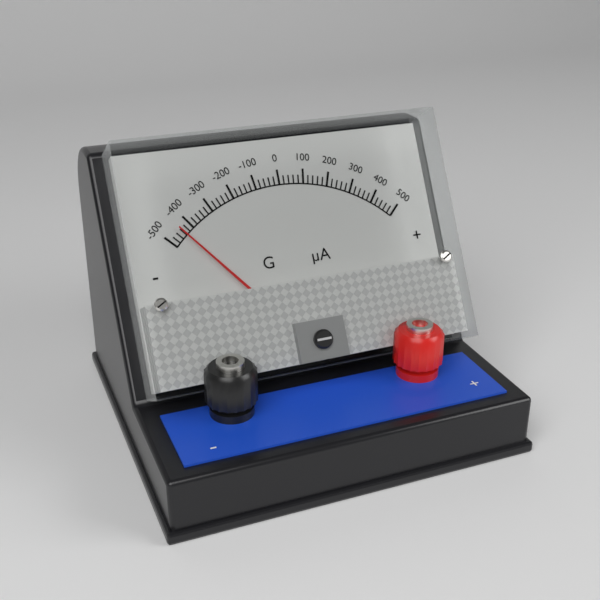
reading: -440 µA
